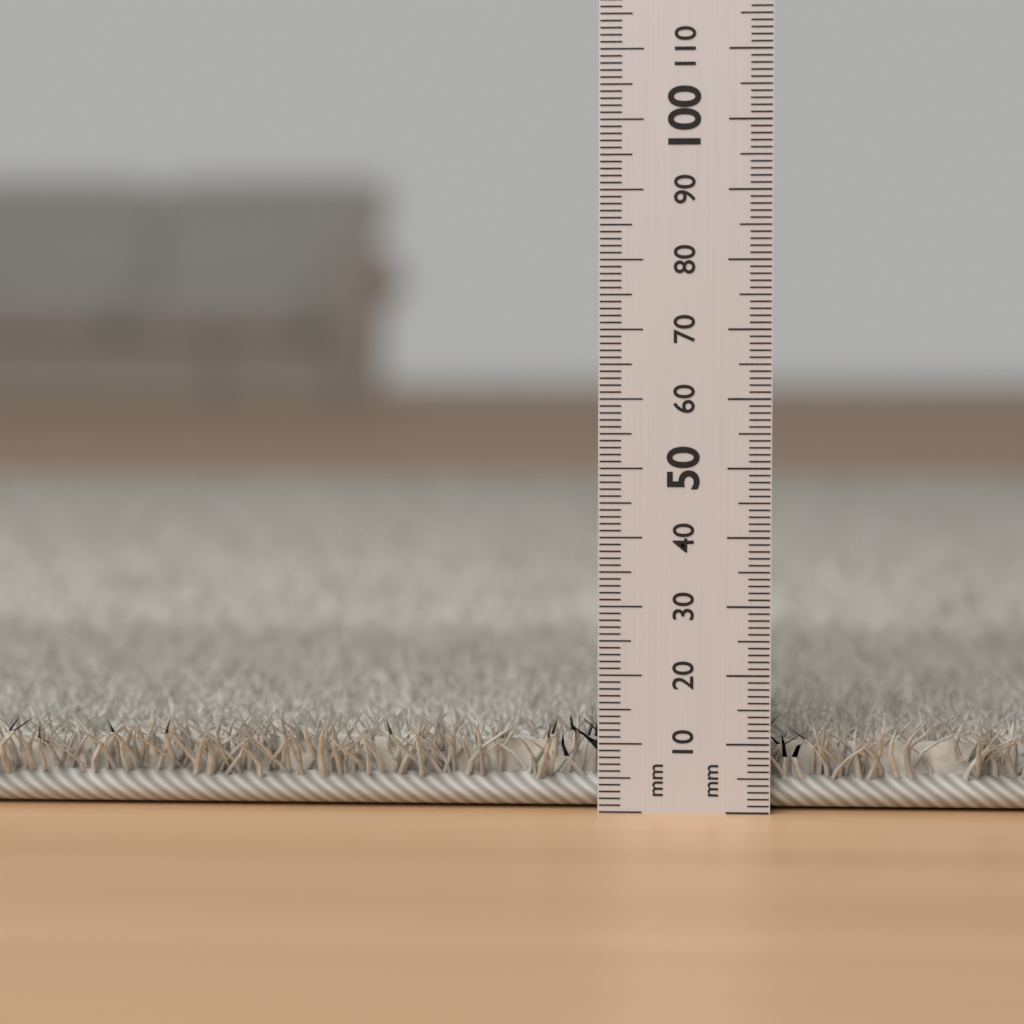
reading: 14 mm
